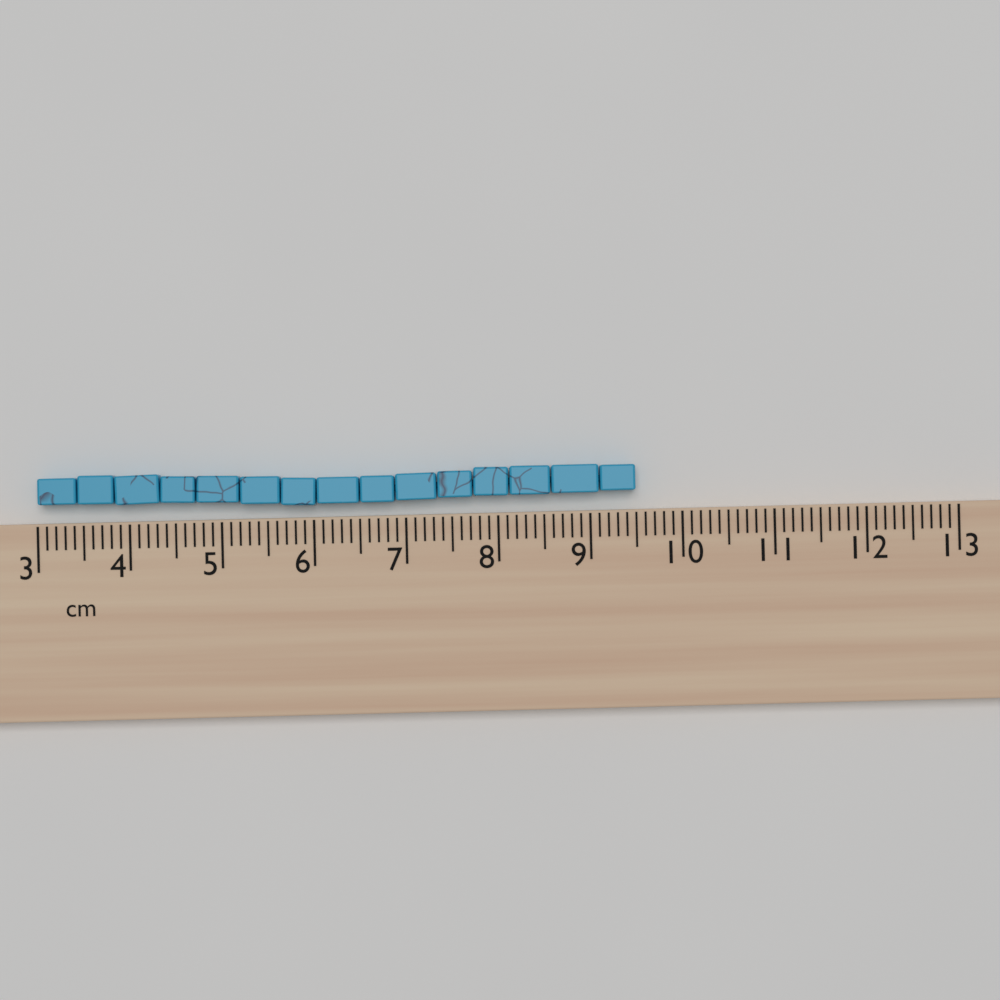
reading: 9.5 cm
